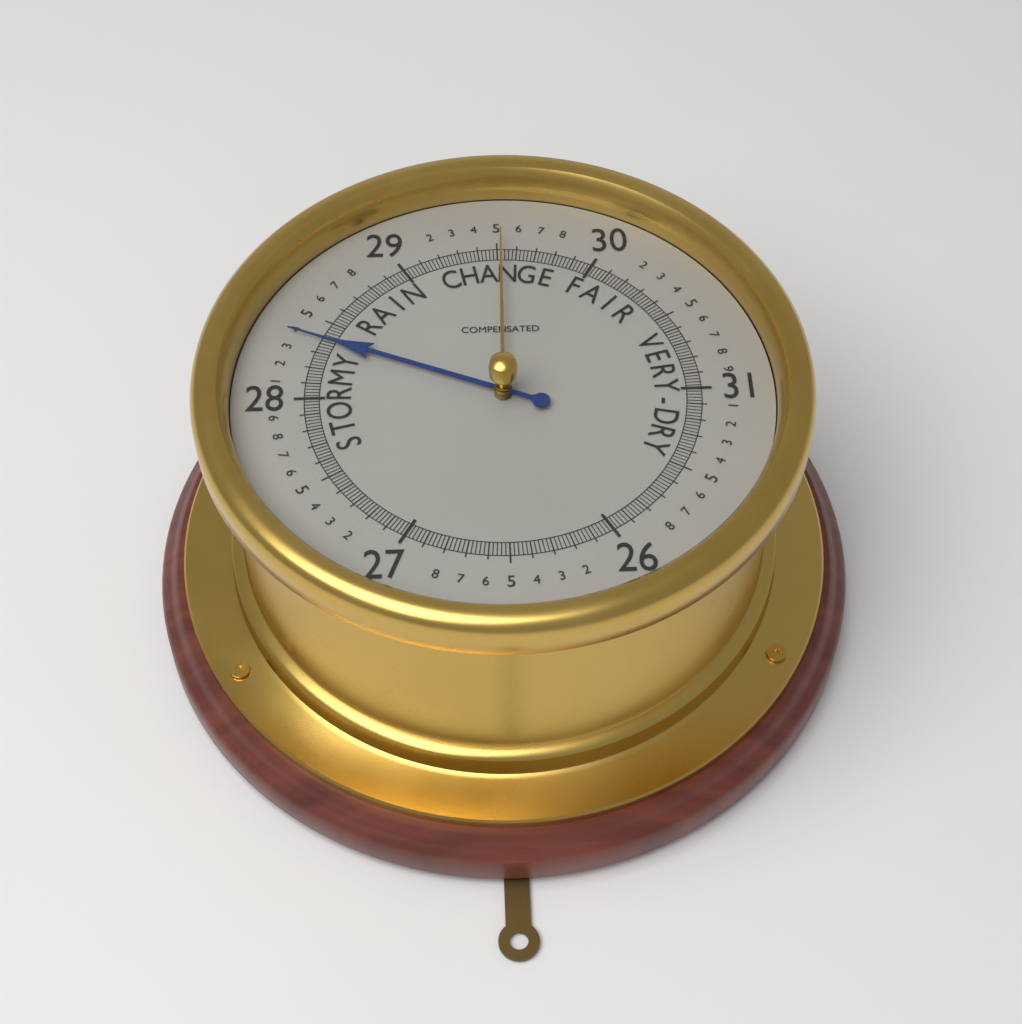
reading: 28.38 (no unit)
